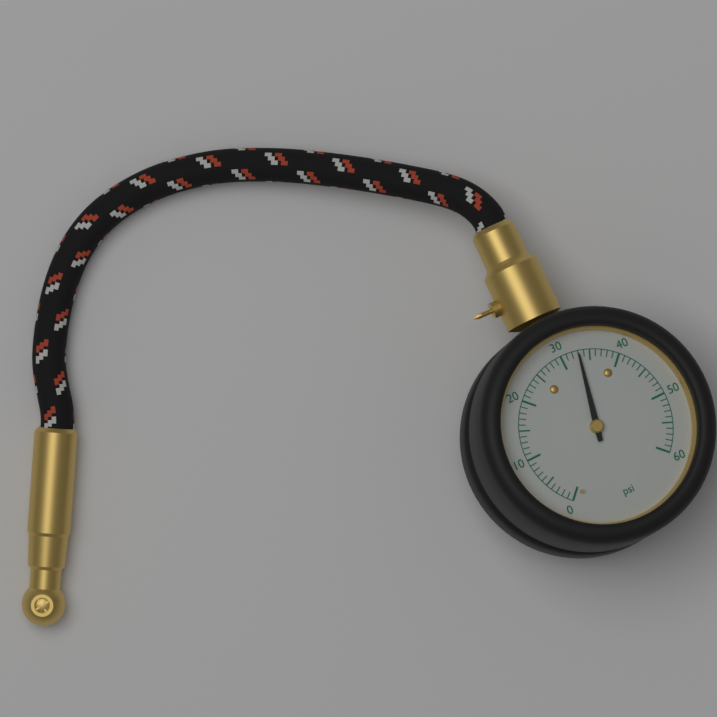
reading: 33 psi
